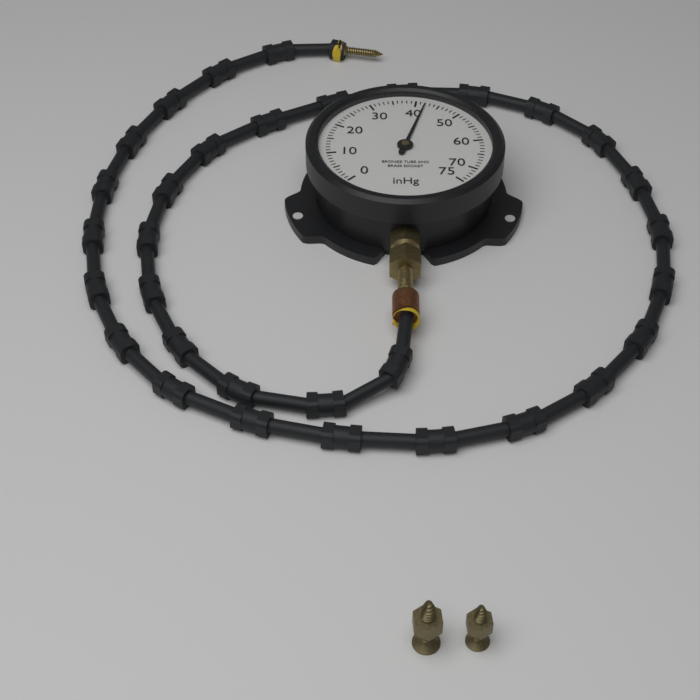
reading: 42 inHg
